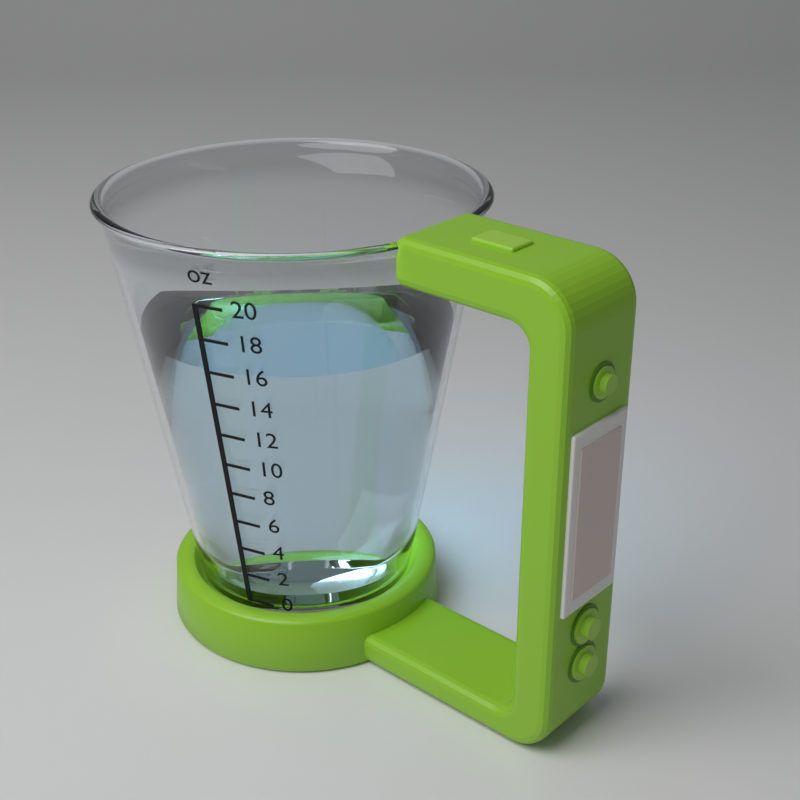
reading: 16 oz
